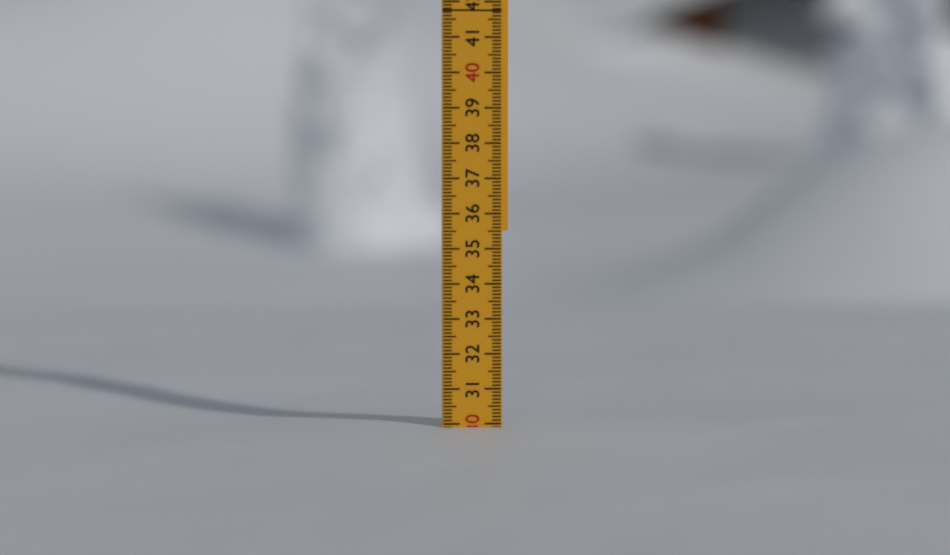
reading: 29.9 (no unit)
